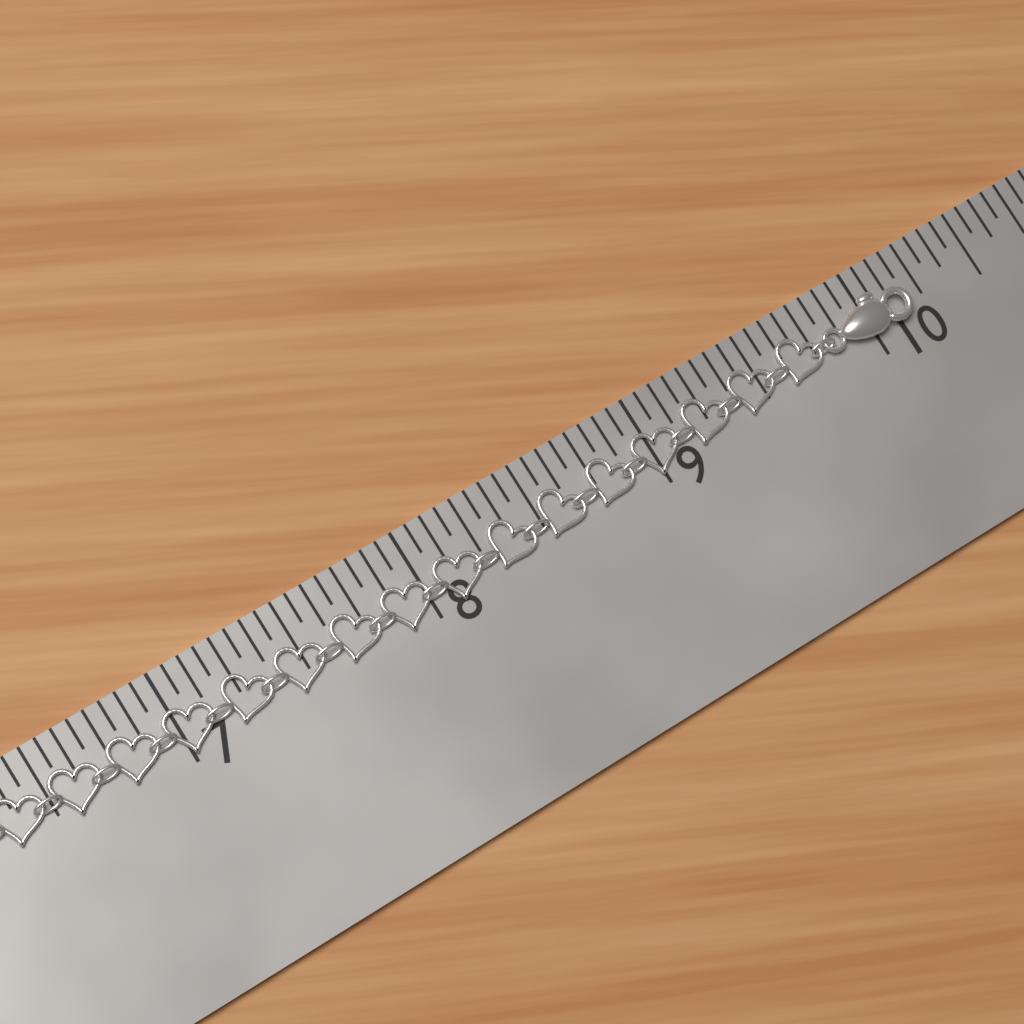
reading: 10.1875 in
